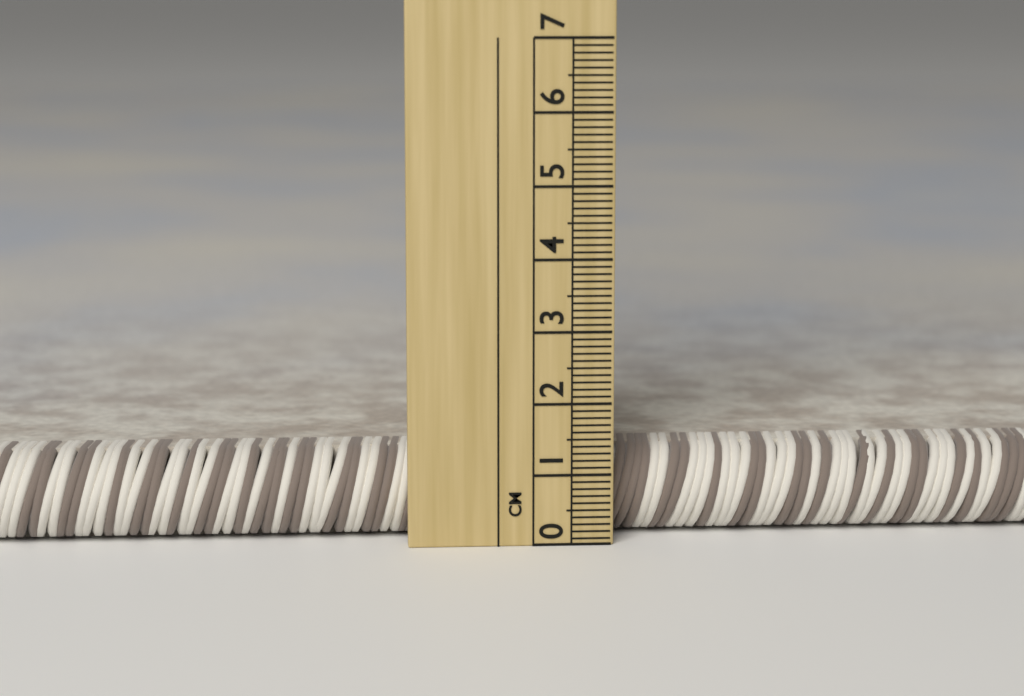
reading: 1.3 cm
